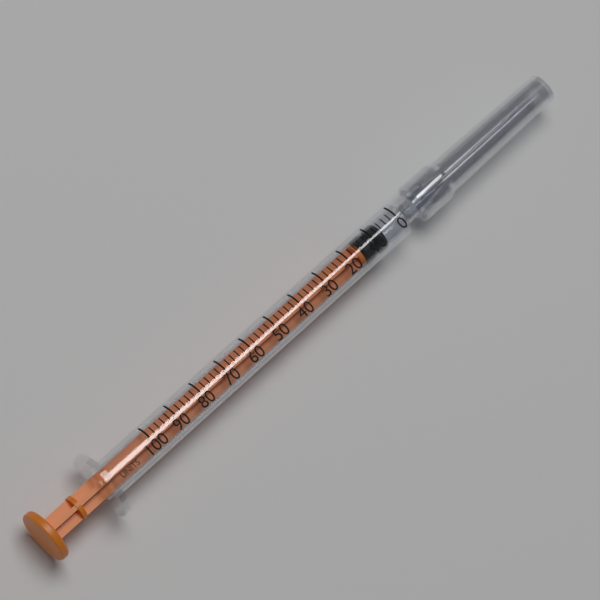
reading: 6 units
